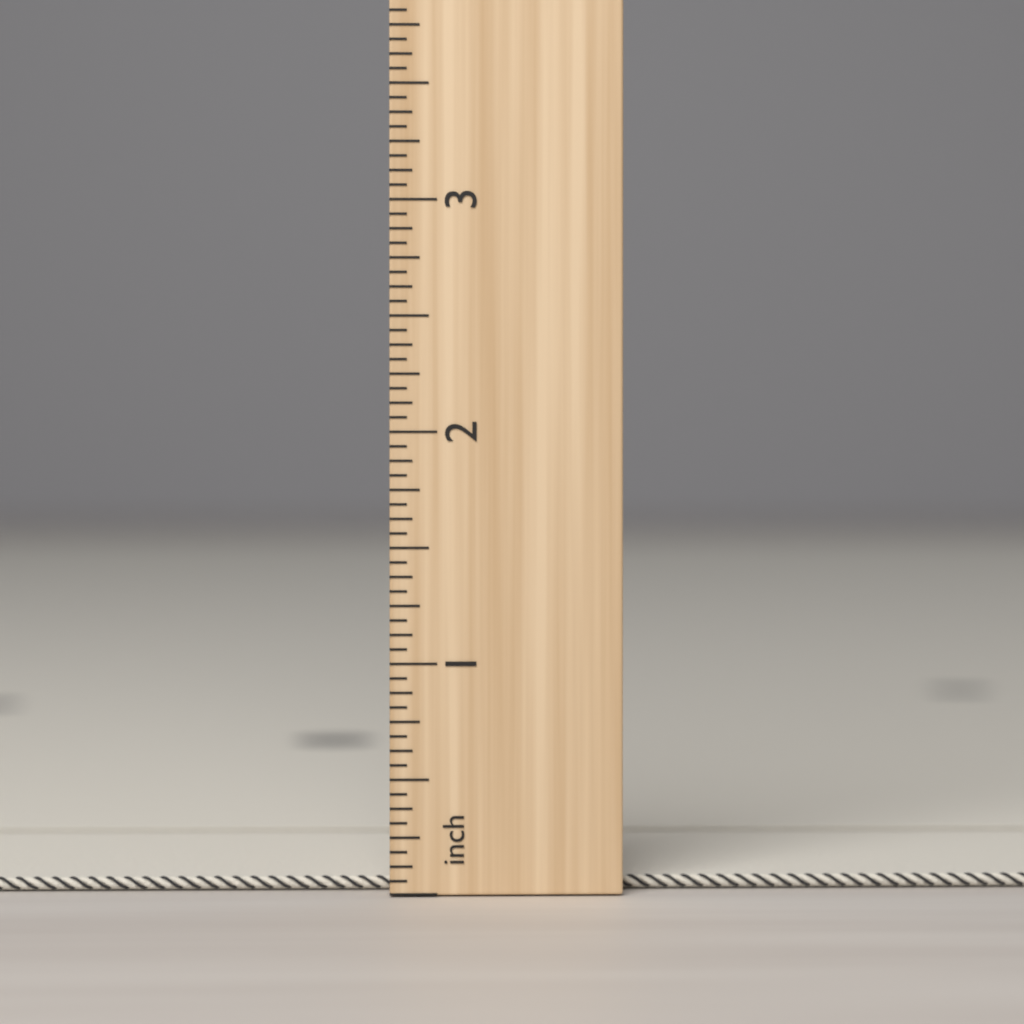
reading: 0.0625 inch
